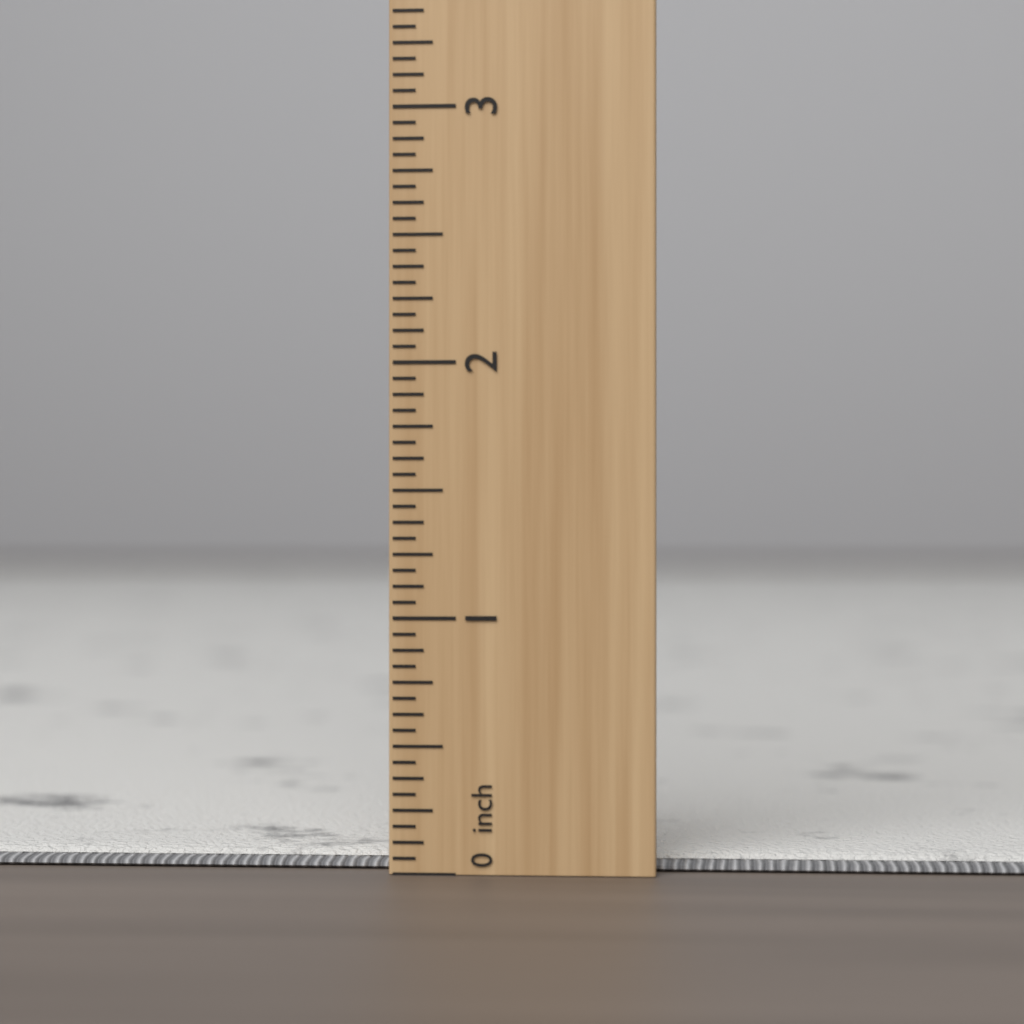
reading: 0.0625 inch
